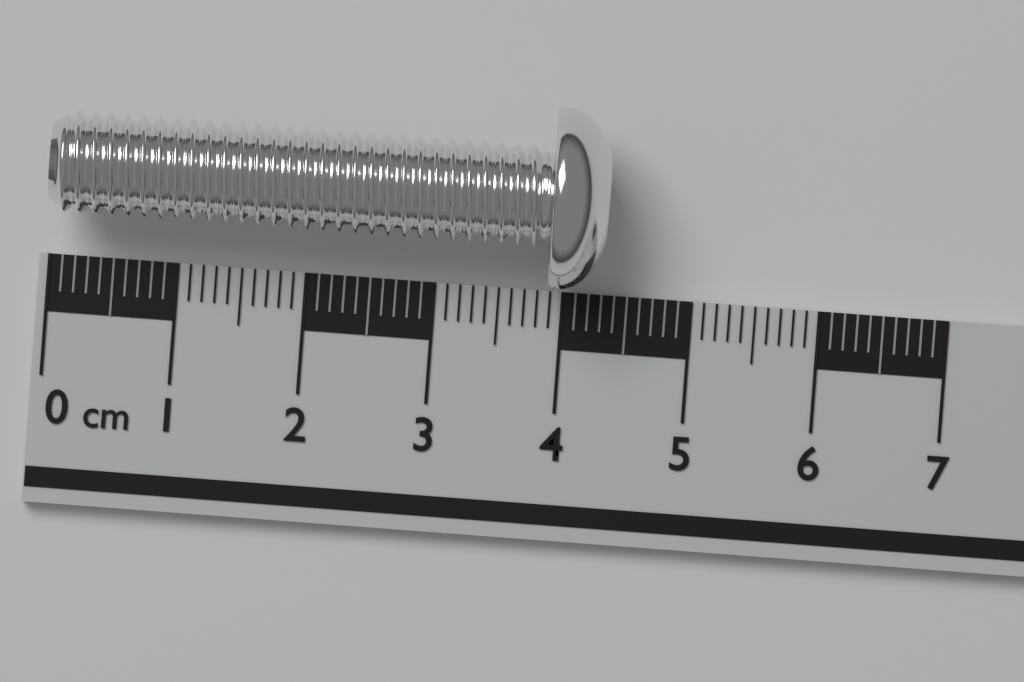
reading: 4.3 cm
